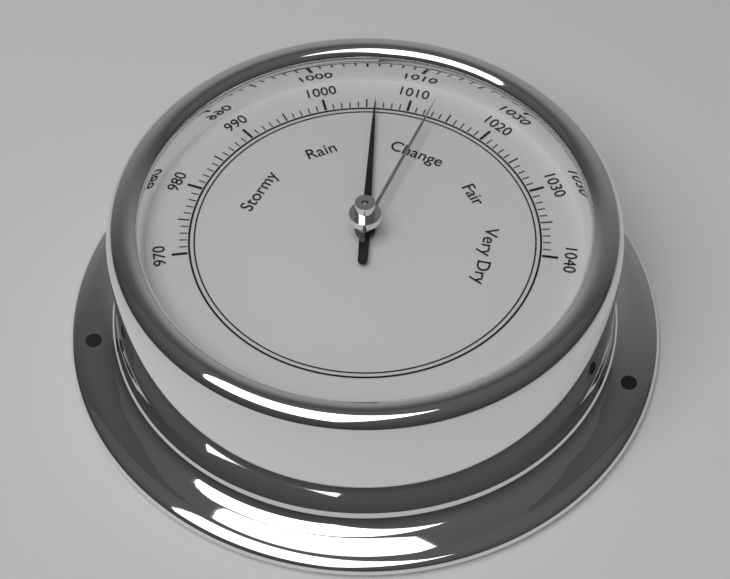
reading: 1006 (no unit)
